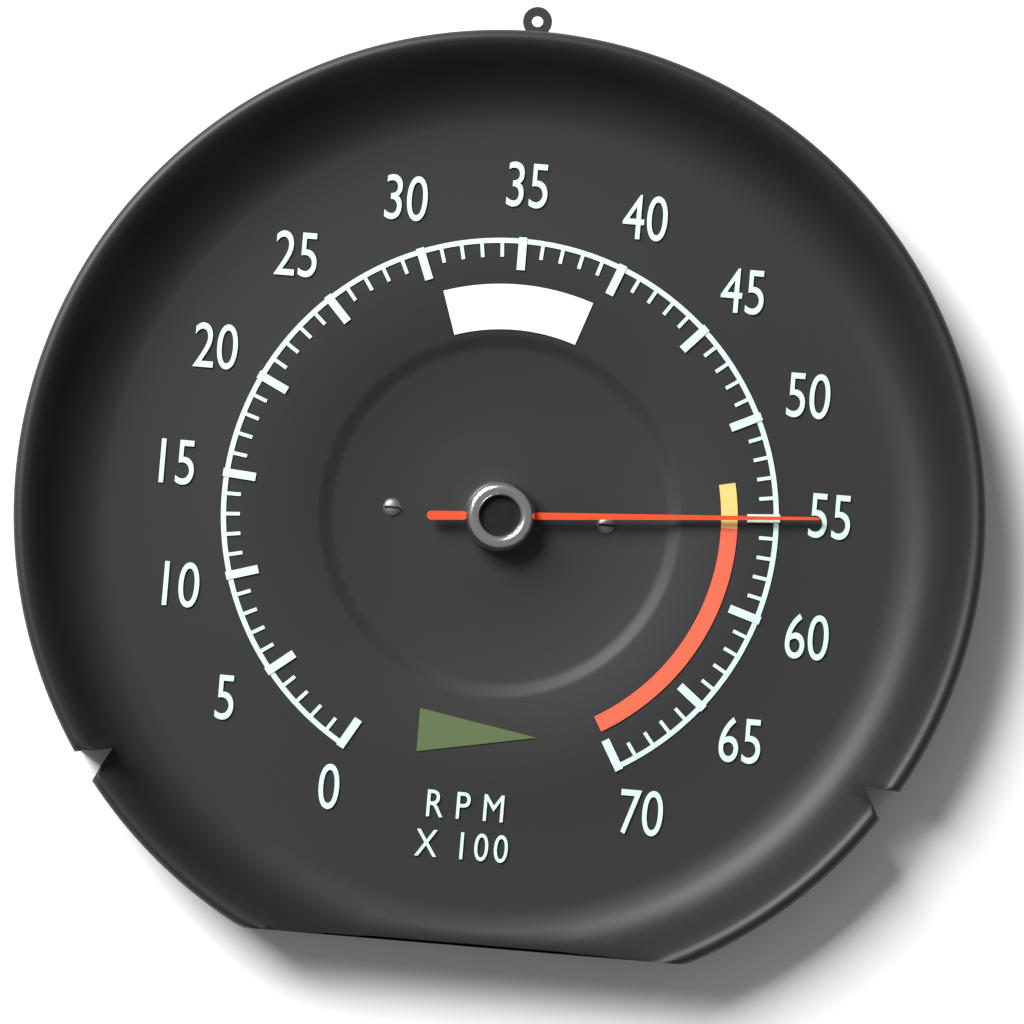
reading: 5500 RPM
